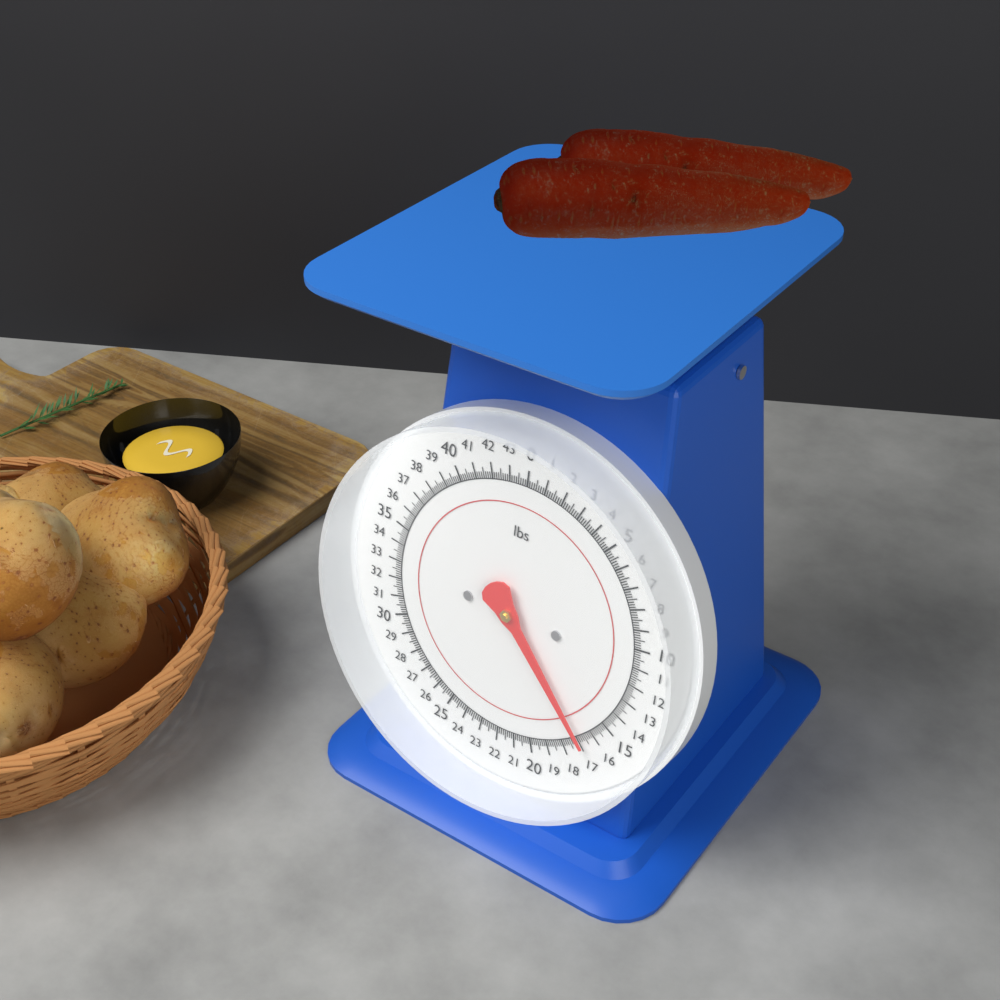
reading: 16.875 lbs
